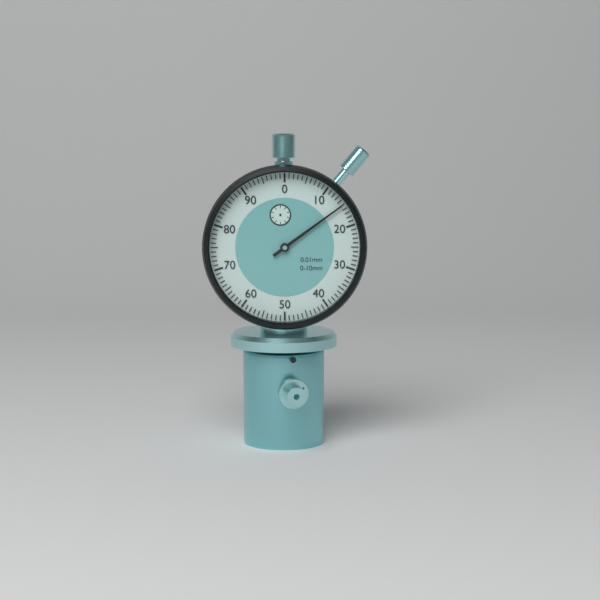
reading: 0.15 mm
